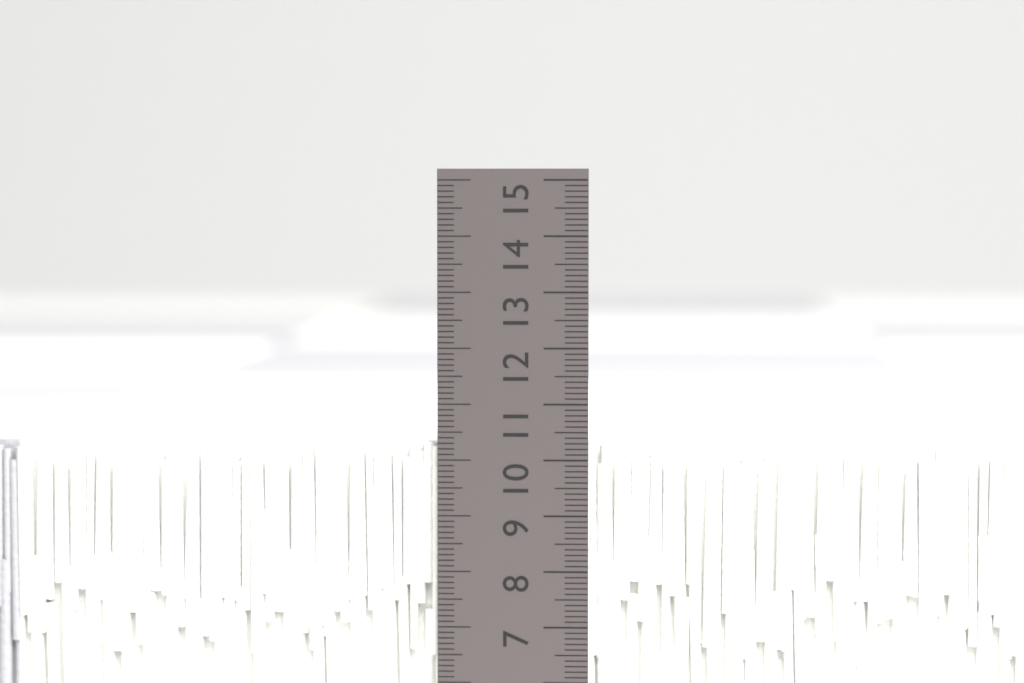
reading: 10.3 cm
